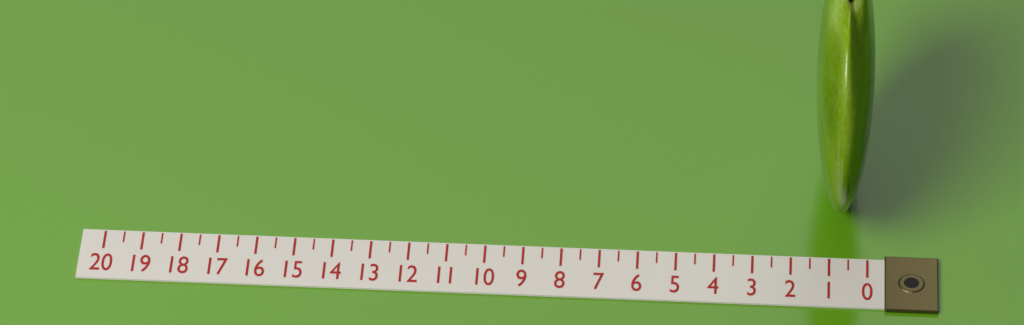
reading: 1.5 (no unit)
